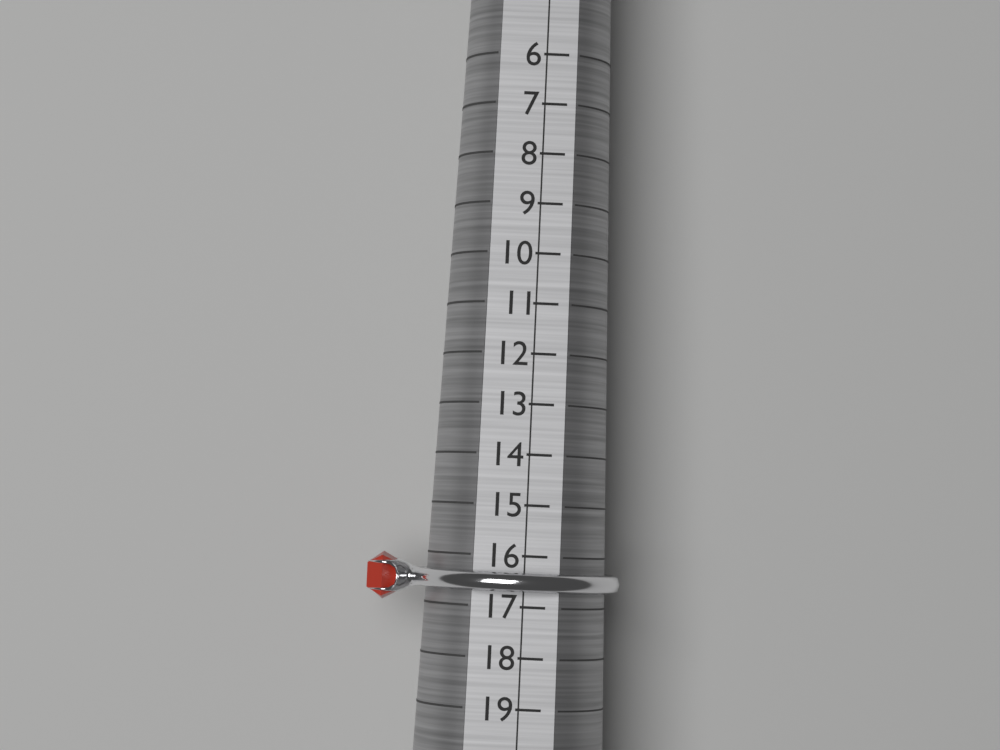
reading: 17 (no unit)
